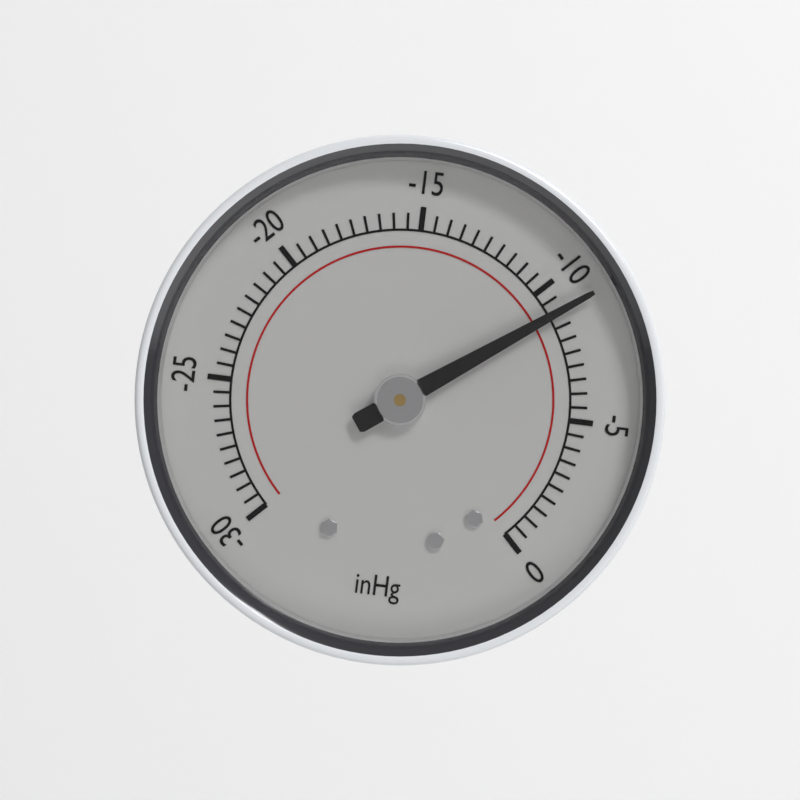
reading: -9.0 inHg
